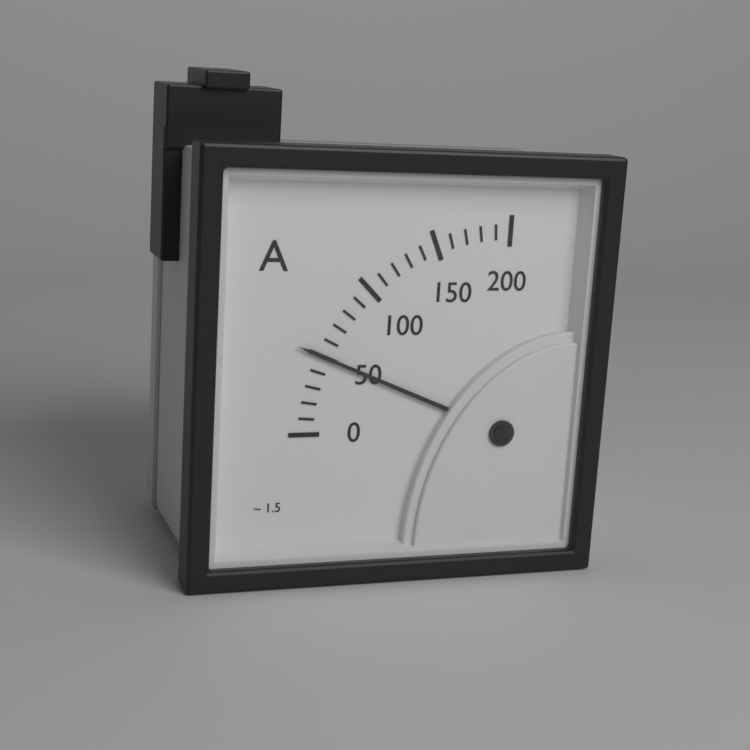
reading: 50 A
